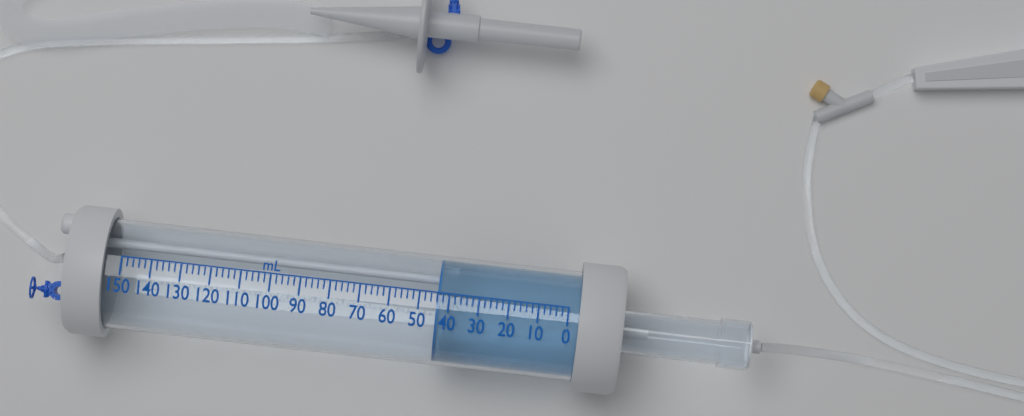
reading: 44 mL
